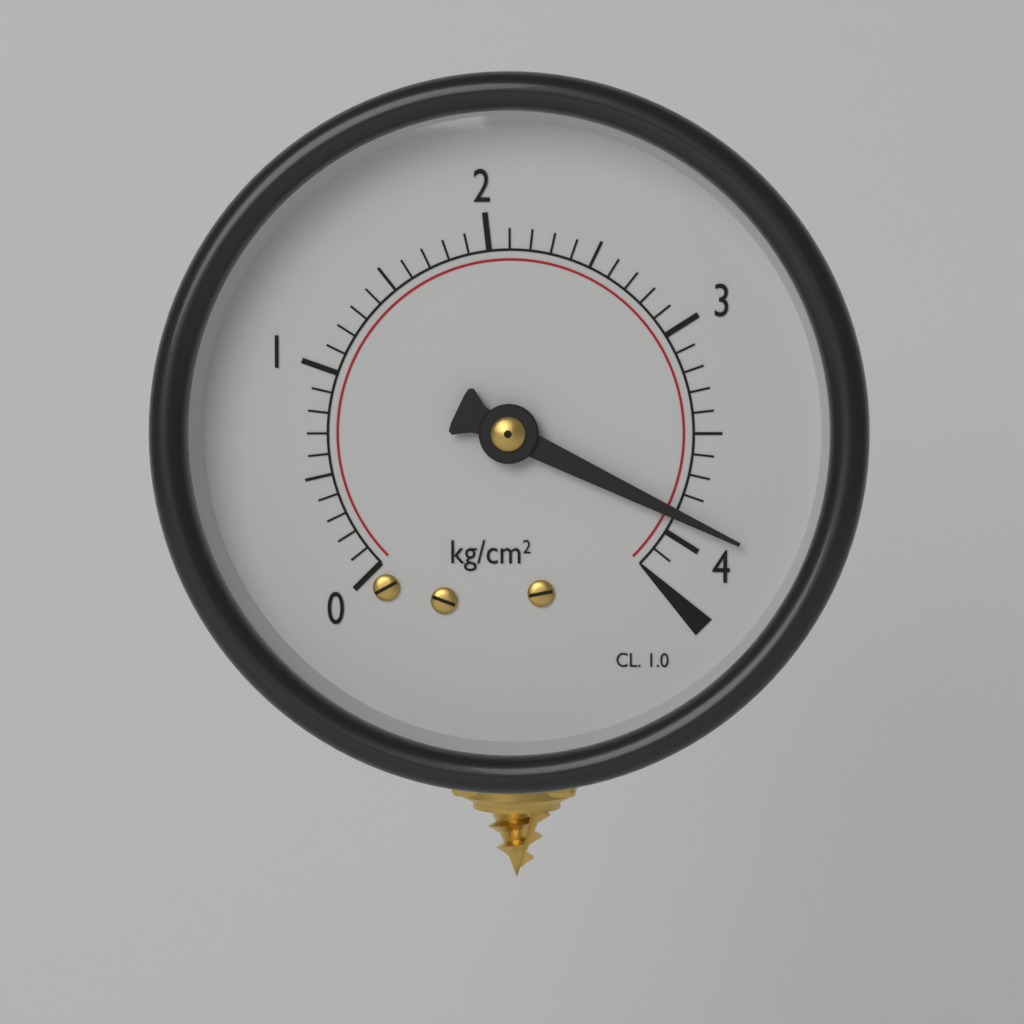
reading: 3.9 kg/cm²
